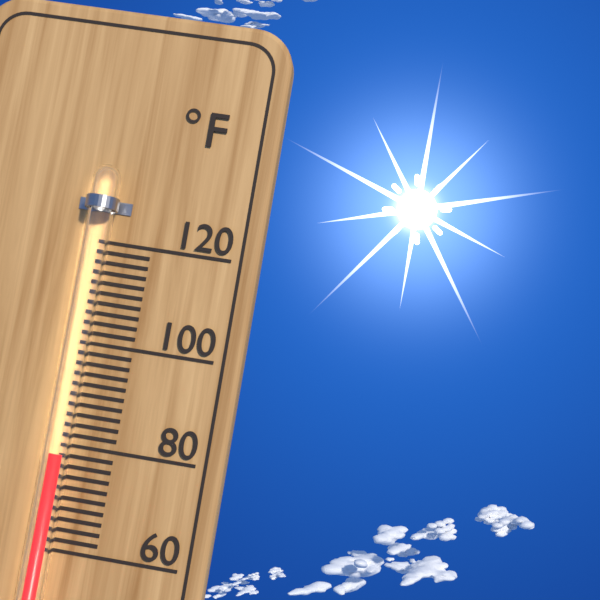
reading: 78 °F
